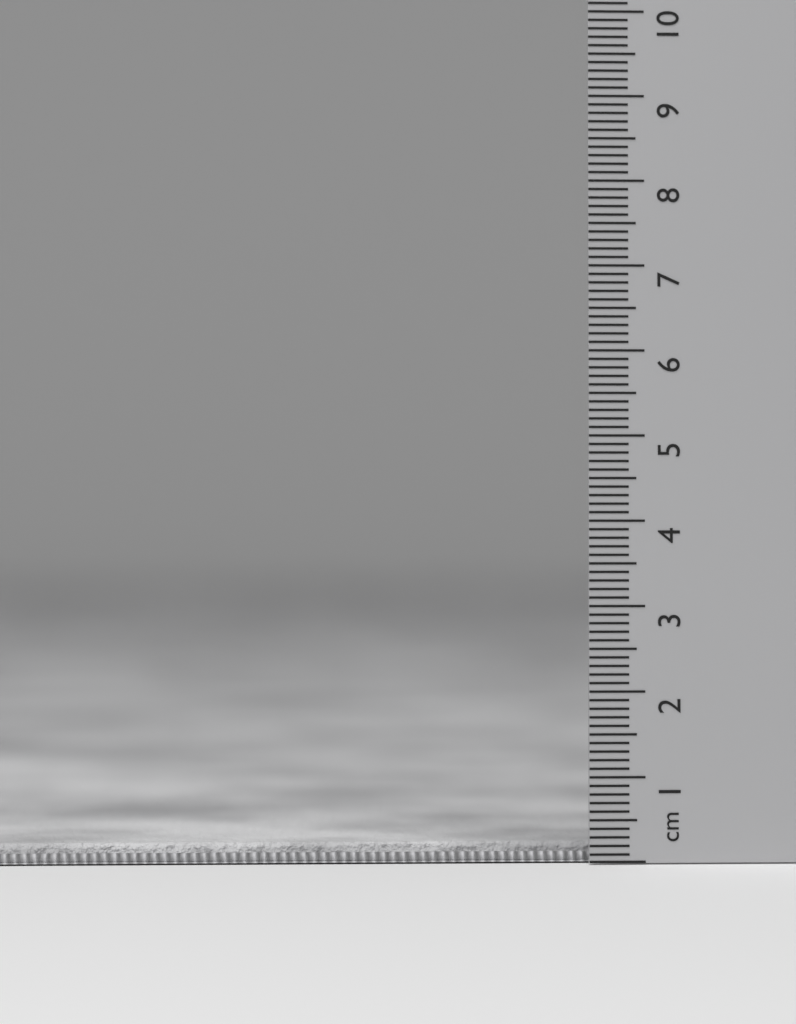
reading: 0.2 cm
